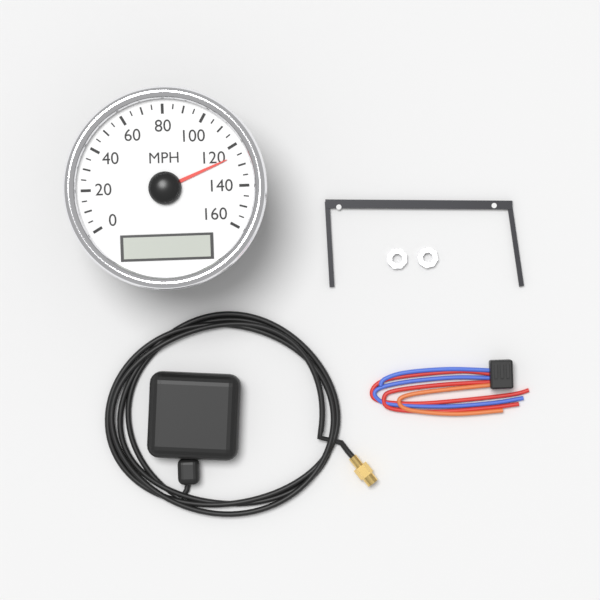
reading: 125 MPH
